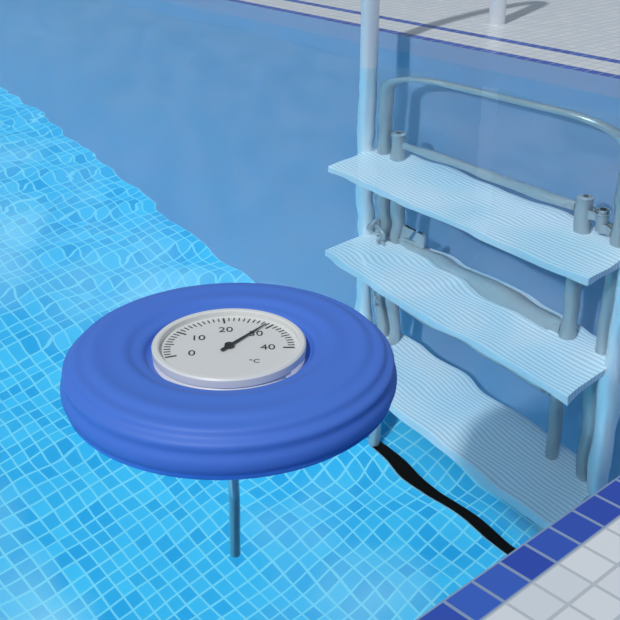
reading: 29 °C
